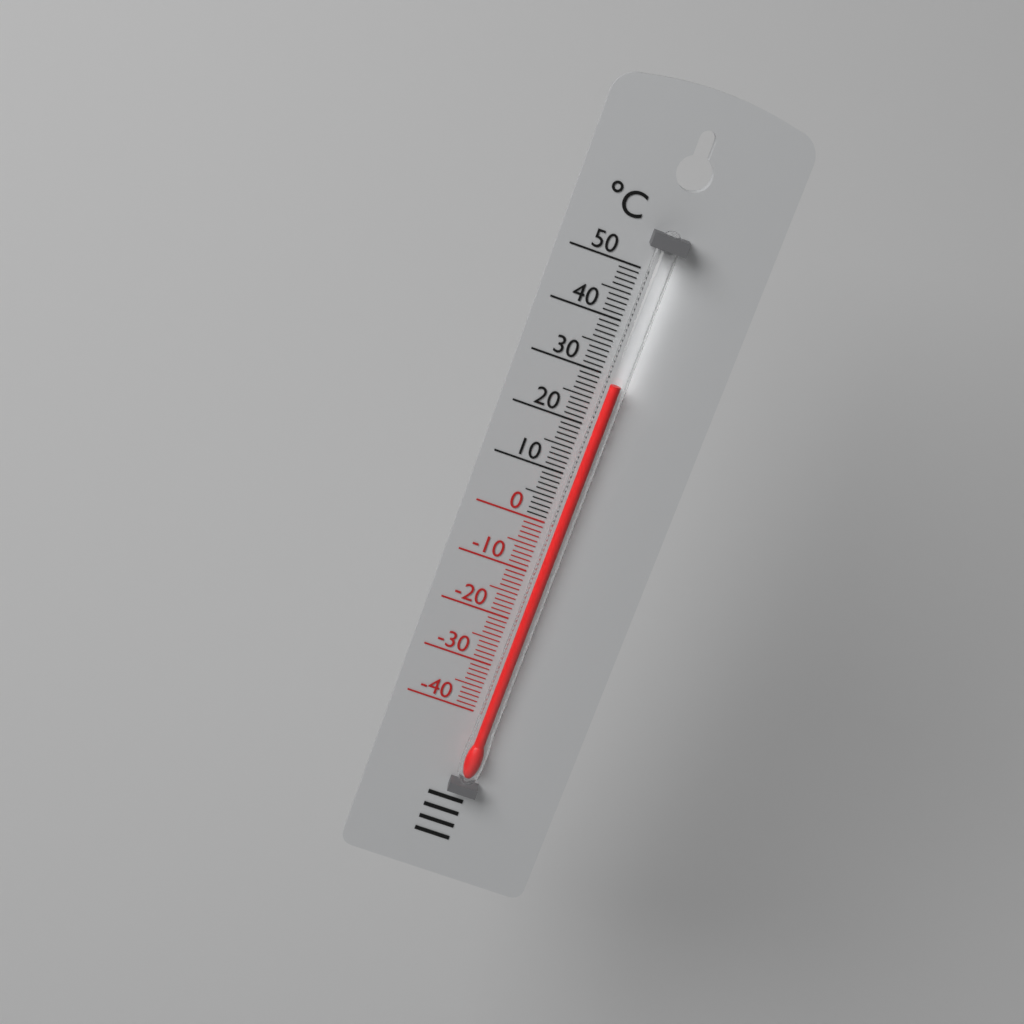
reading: 29 °C
